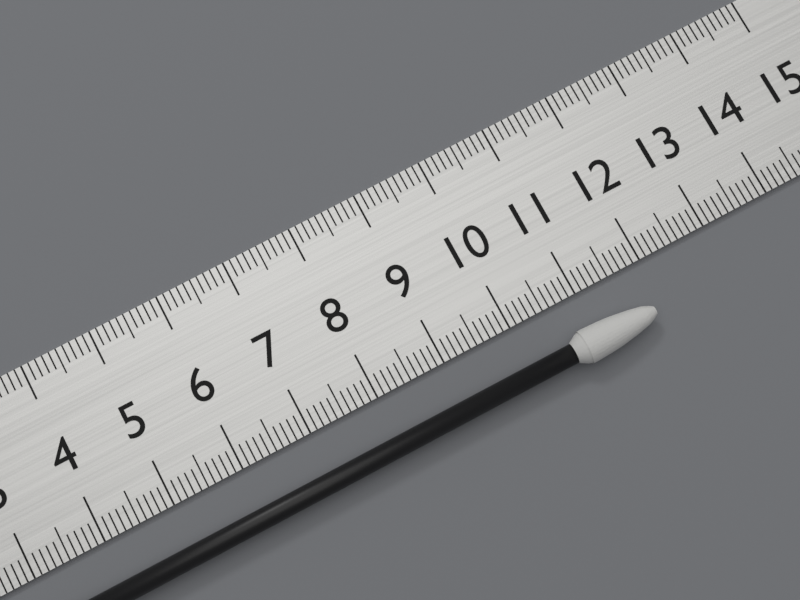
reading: 11.8 cm
